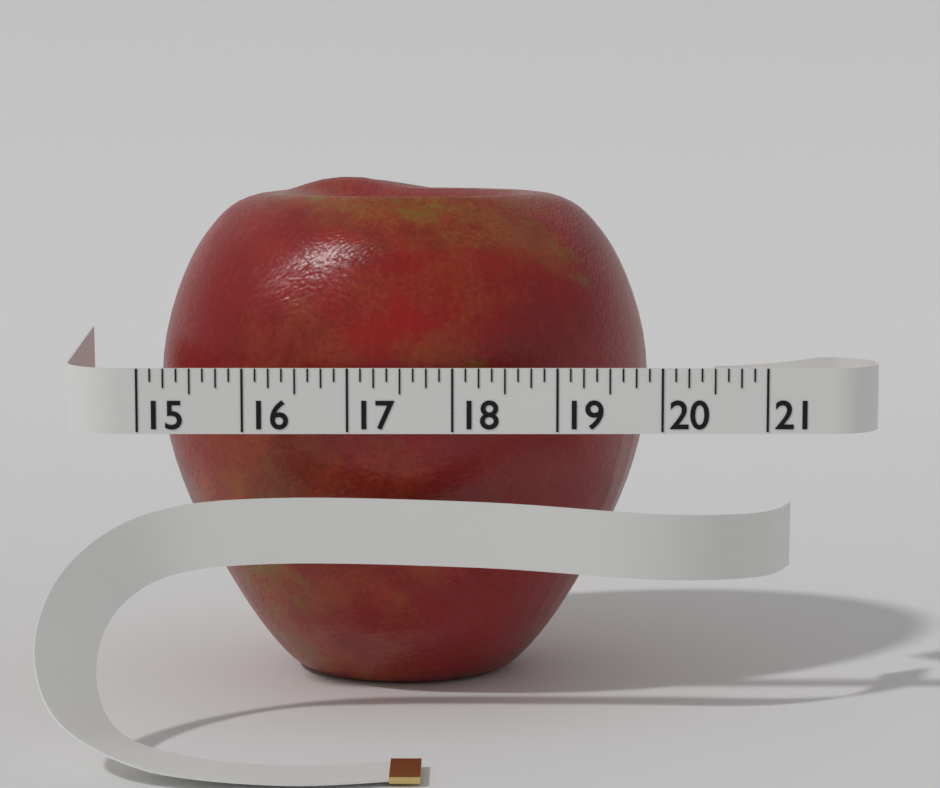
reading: 20.000 (no unit)
